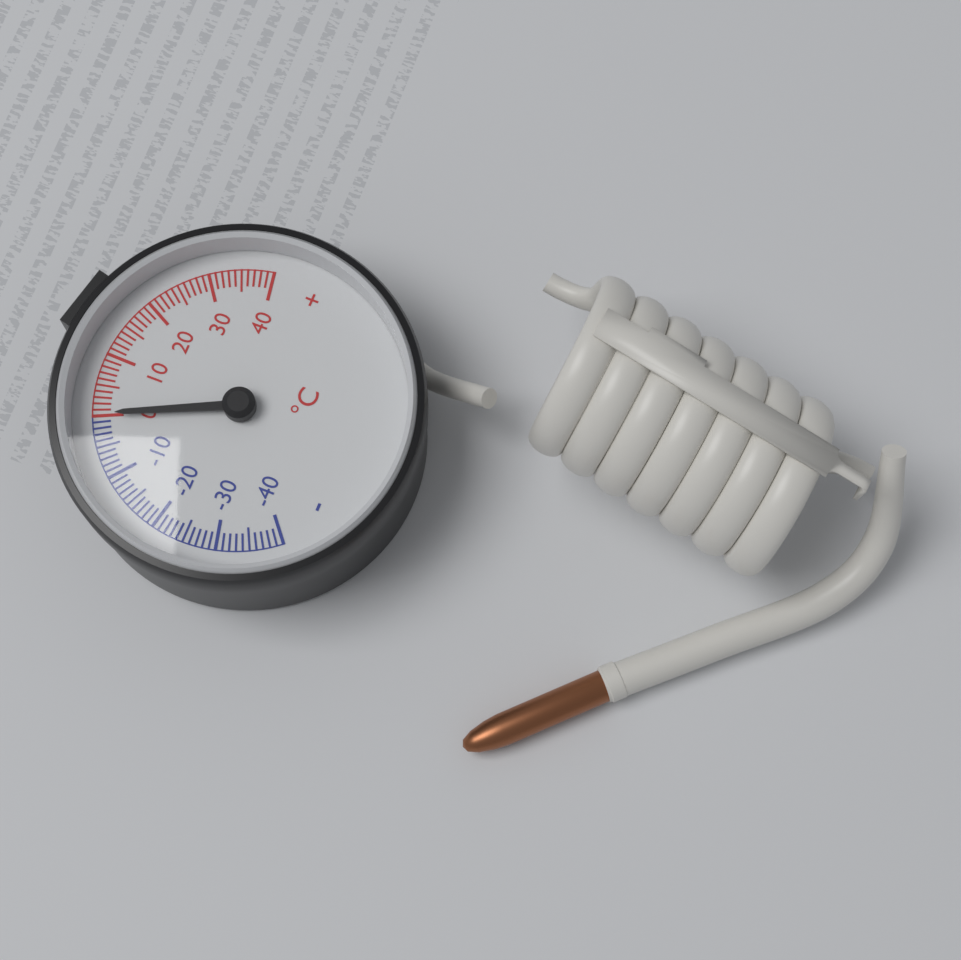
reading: 0 °C
